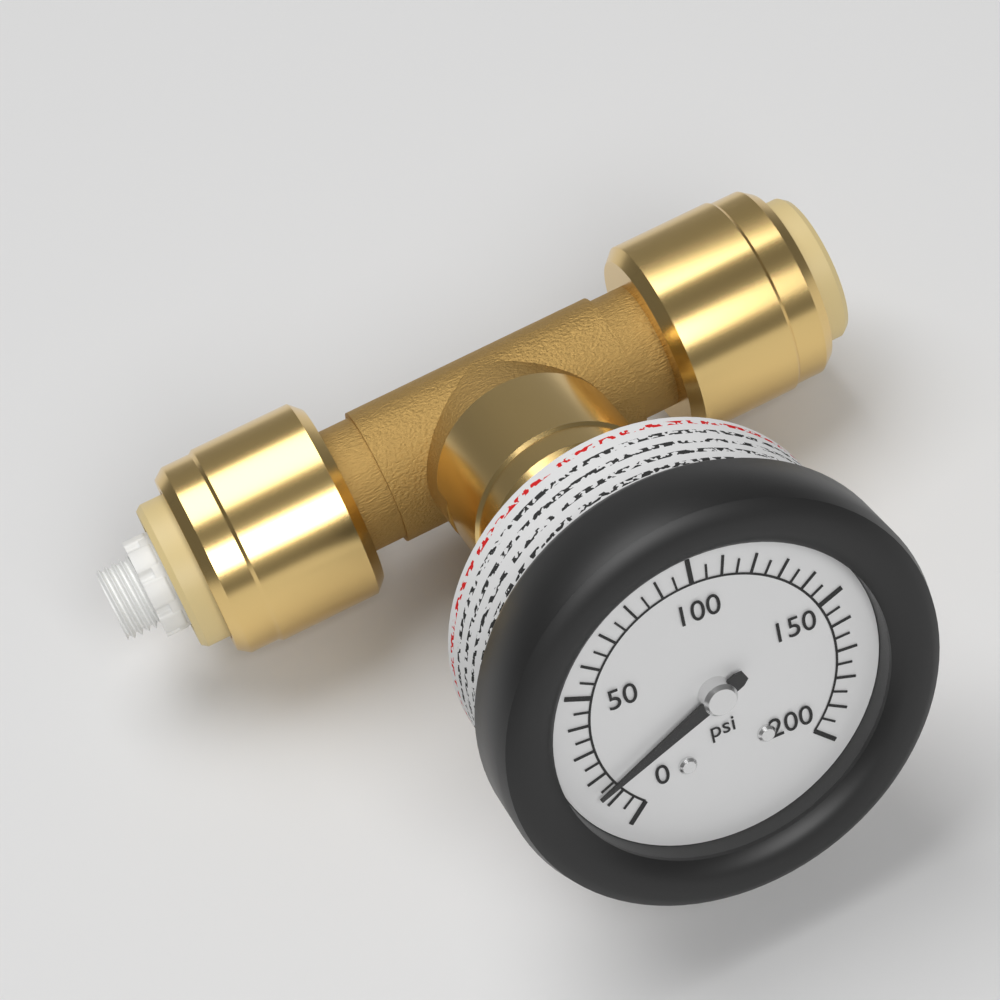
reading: 15 psi
